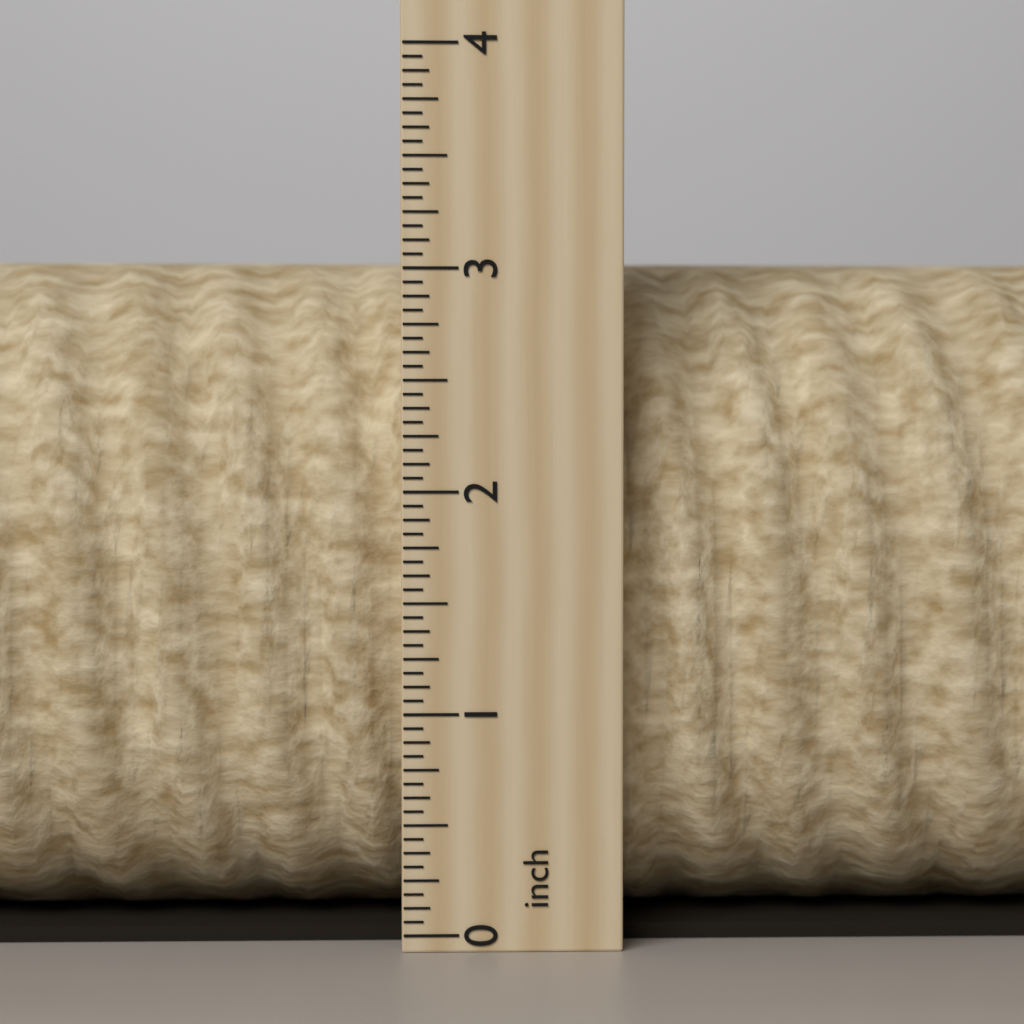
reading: 3.1250 inch
